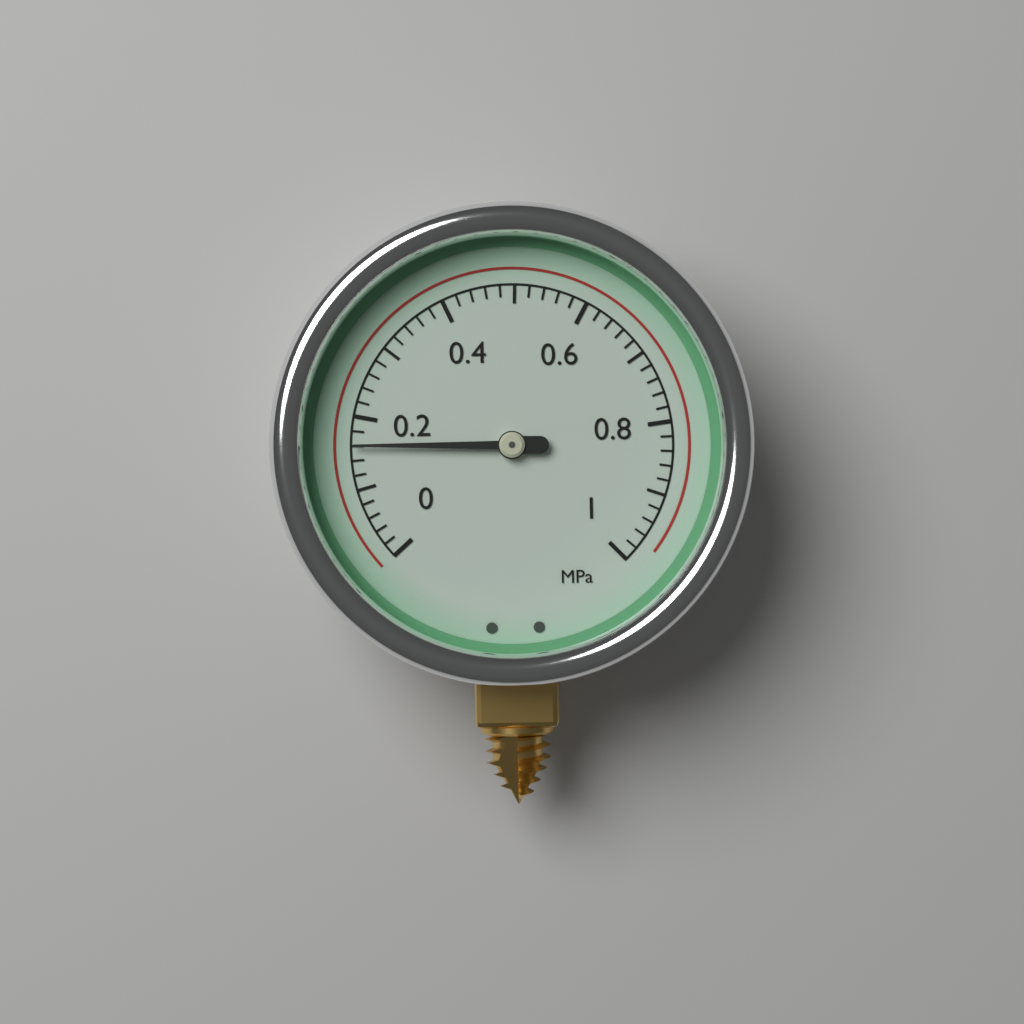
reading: 0.16 MPa
